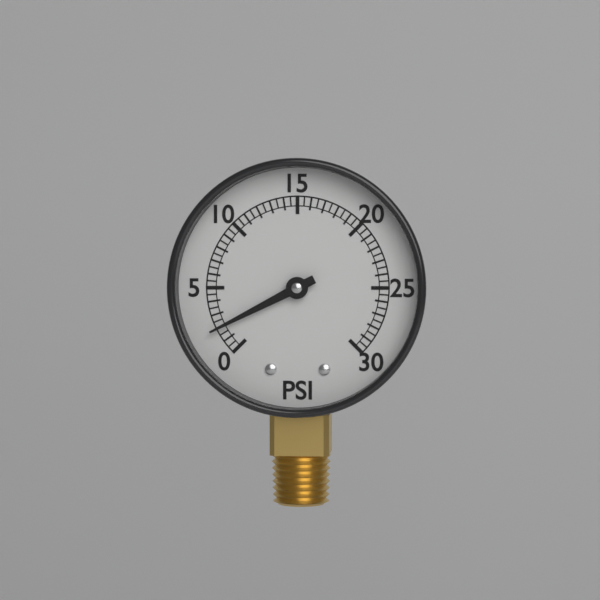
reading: 2.0 psi
